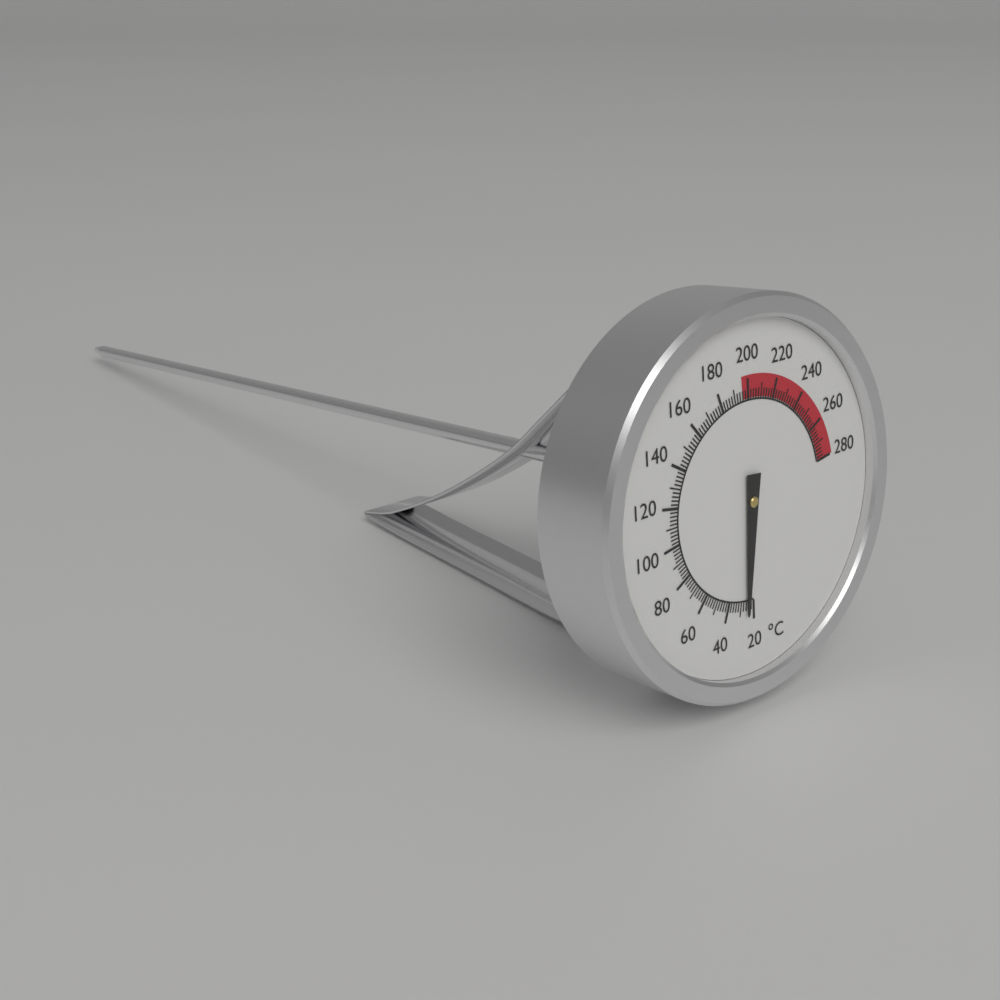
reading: 25 °C
